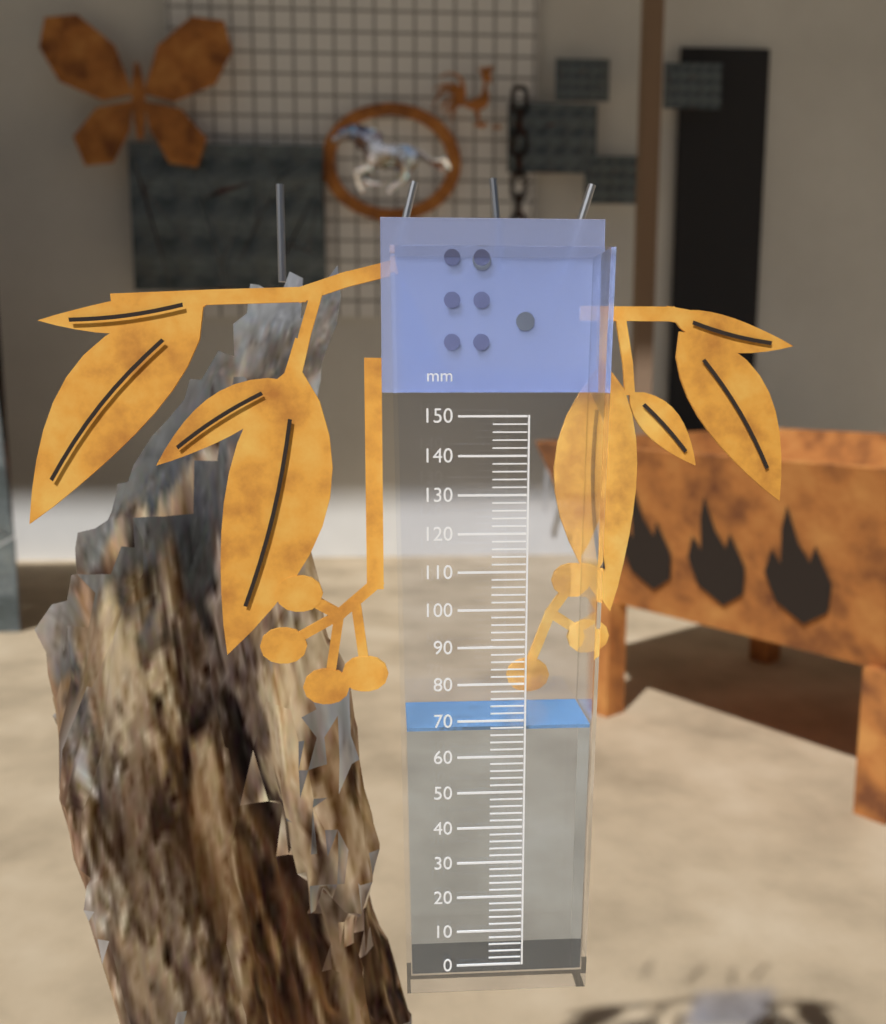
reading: 68 mm
